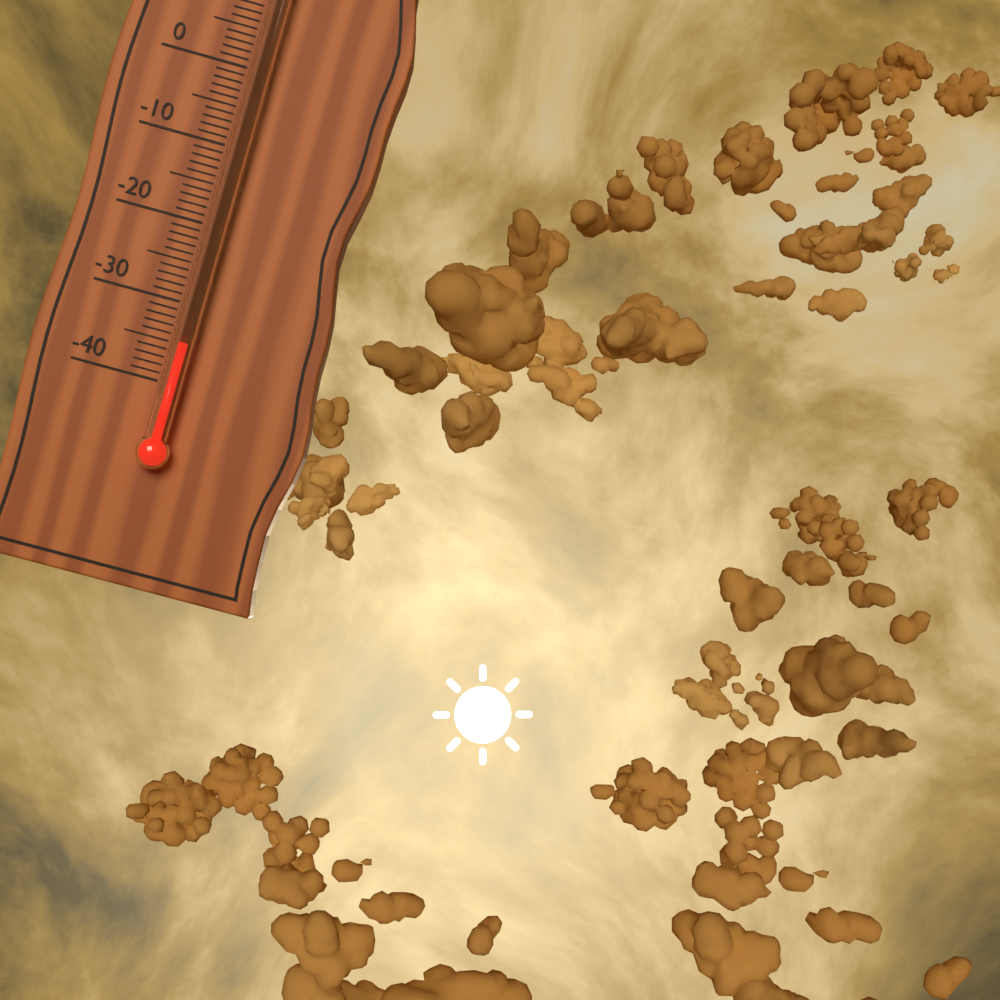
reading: -35 °C
